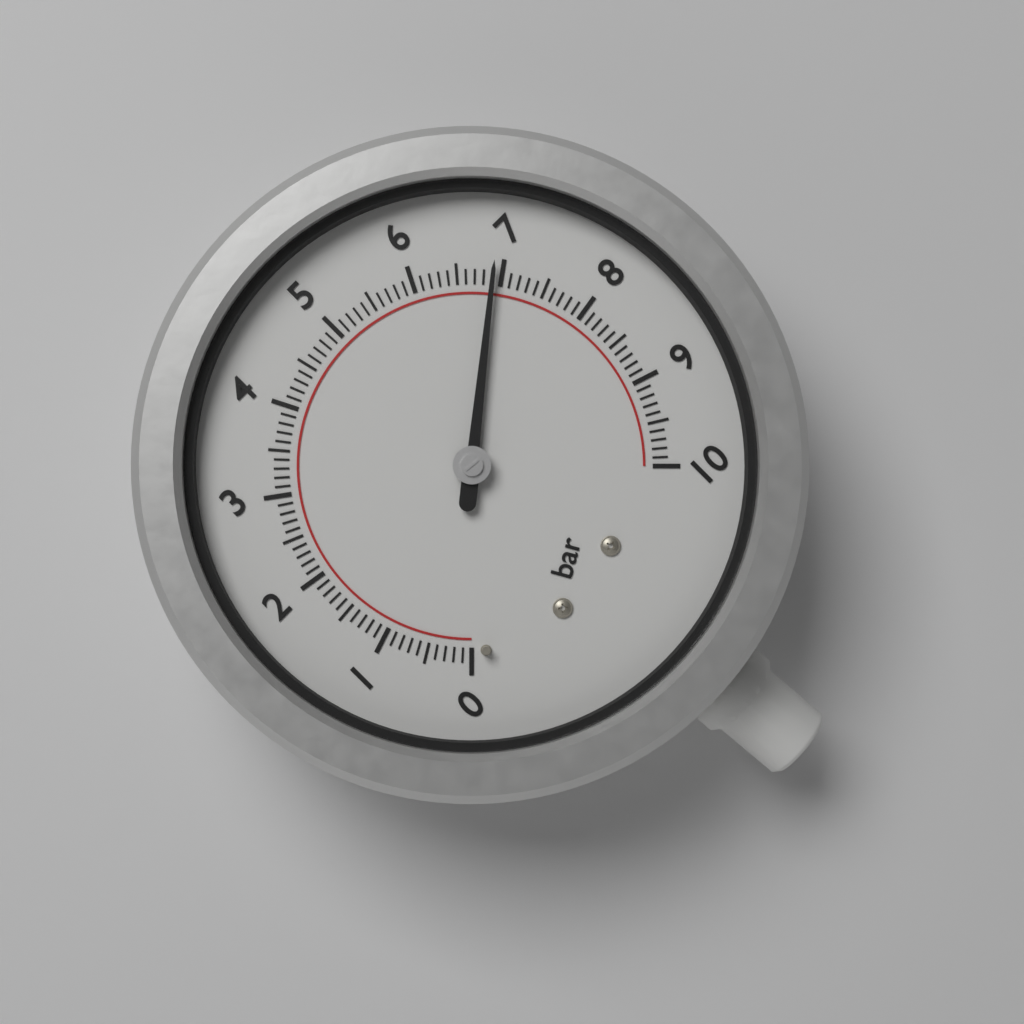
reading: 6.9 bar
